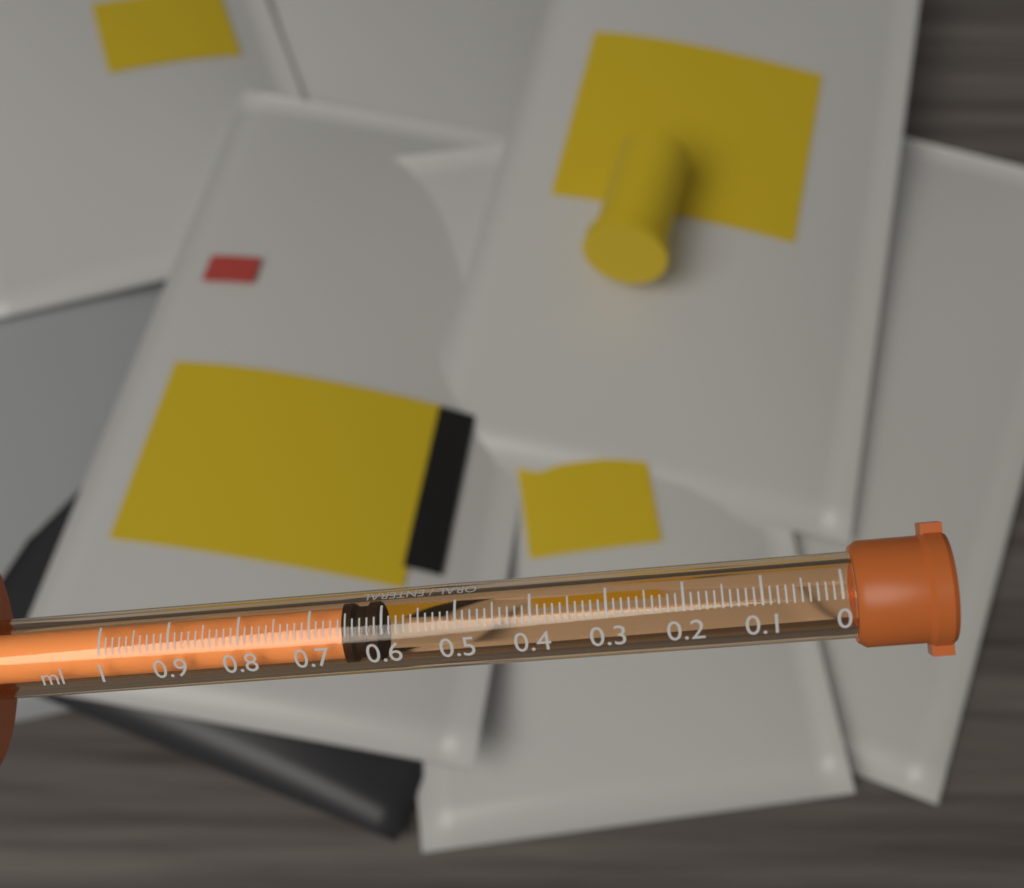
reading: 0.61 ml
